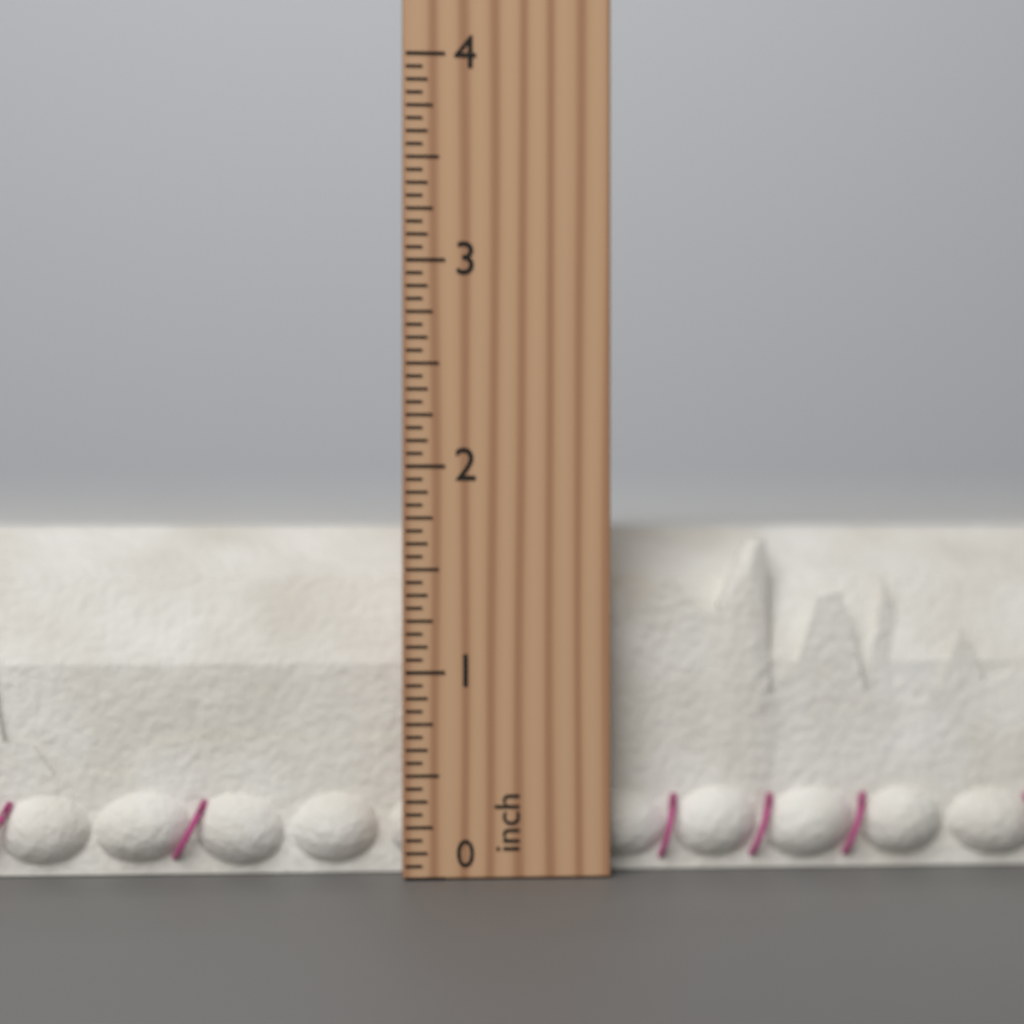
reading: 1.7500 inch
